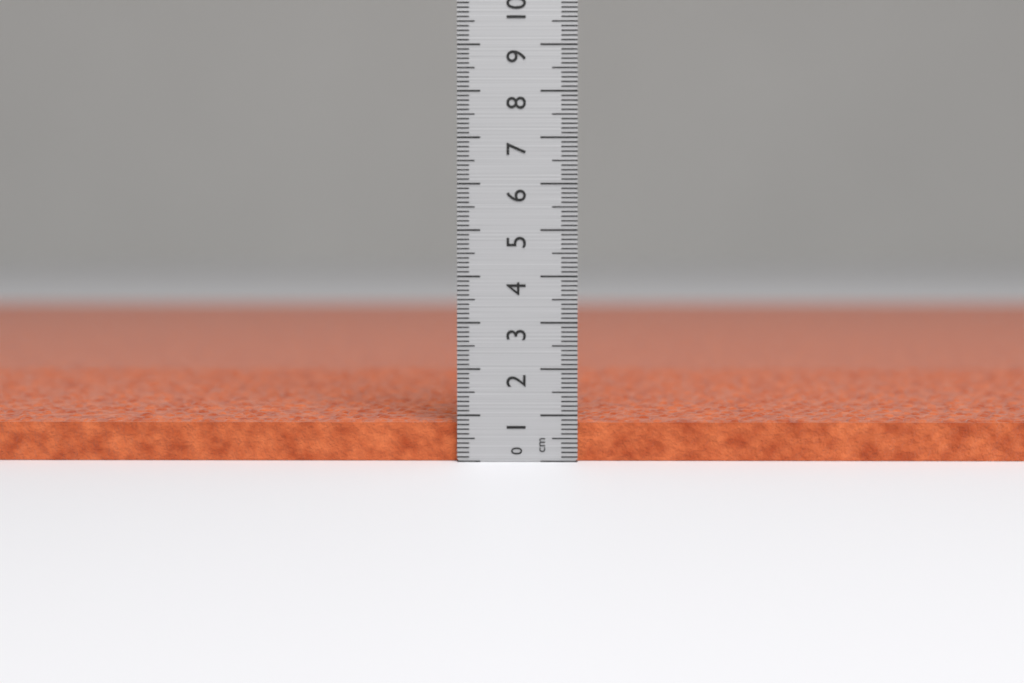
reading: 0.9 cm
